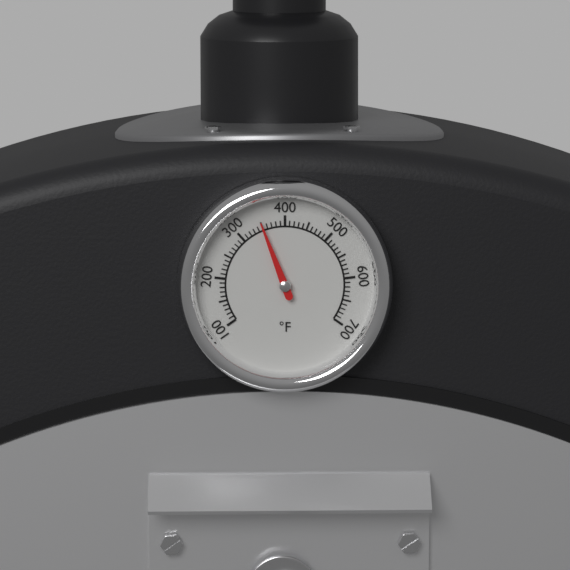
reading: 350 °F
